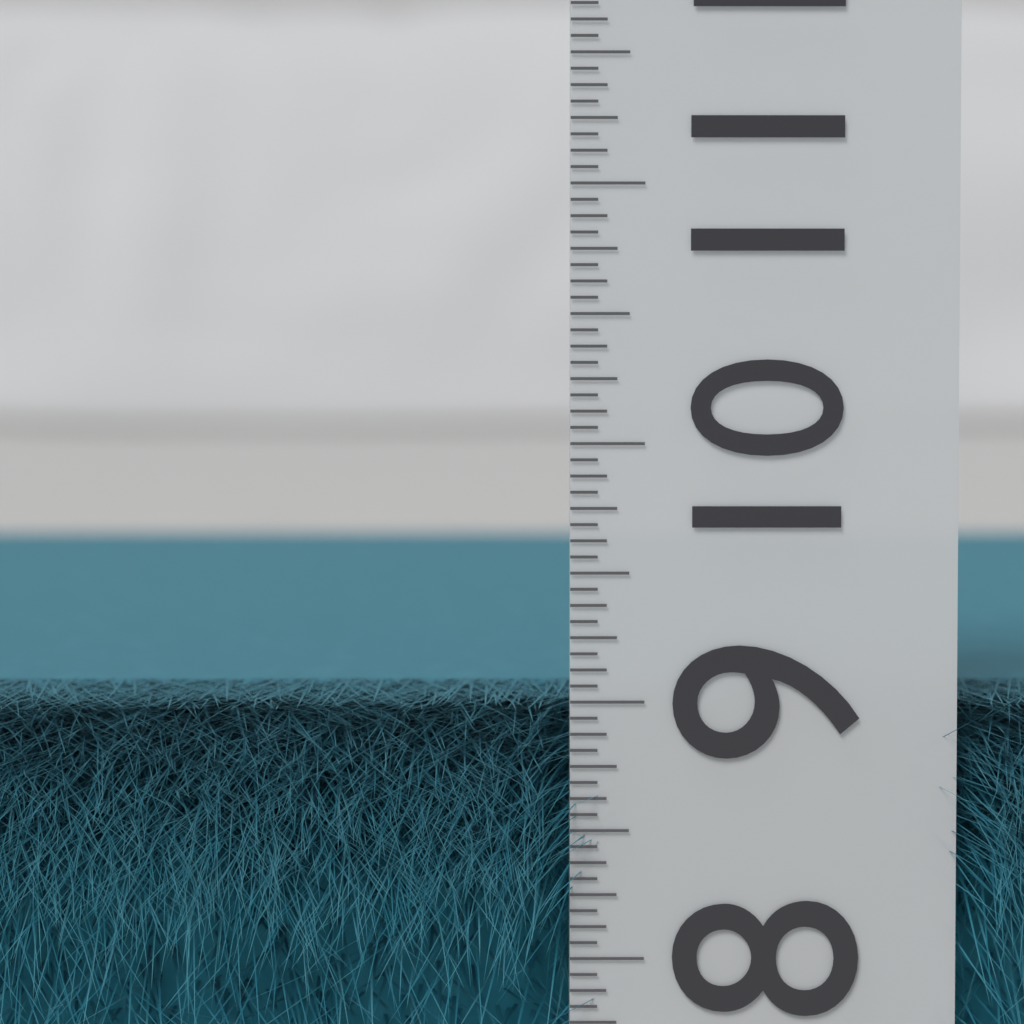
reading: 9.0000 (no unit)
